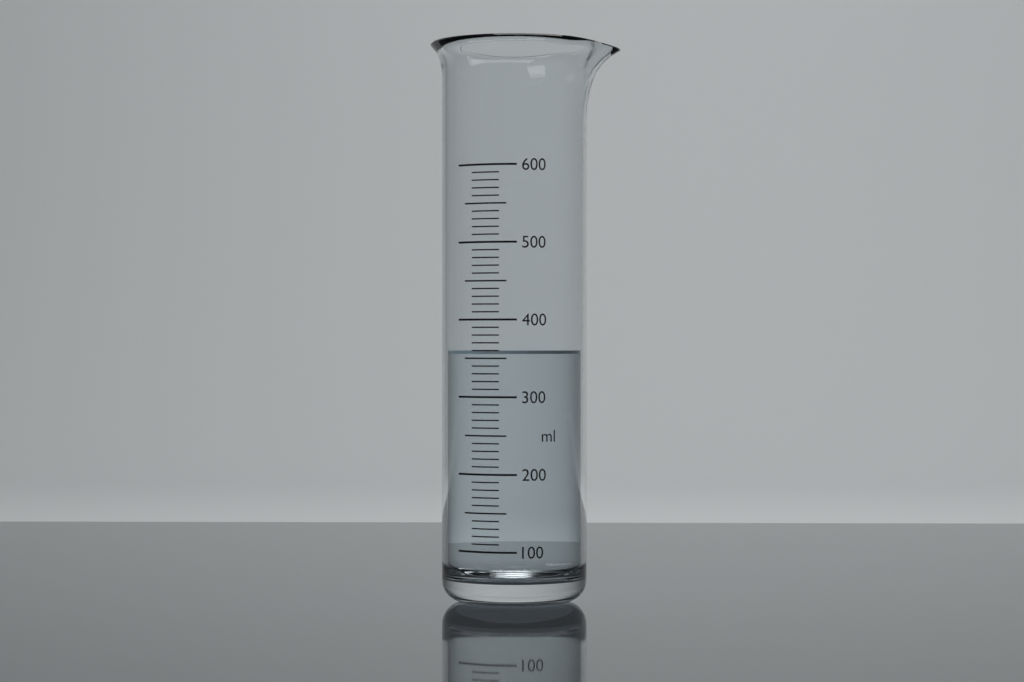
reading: 360 ml
